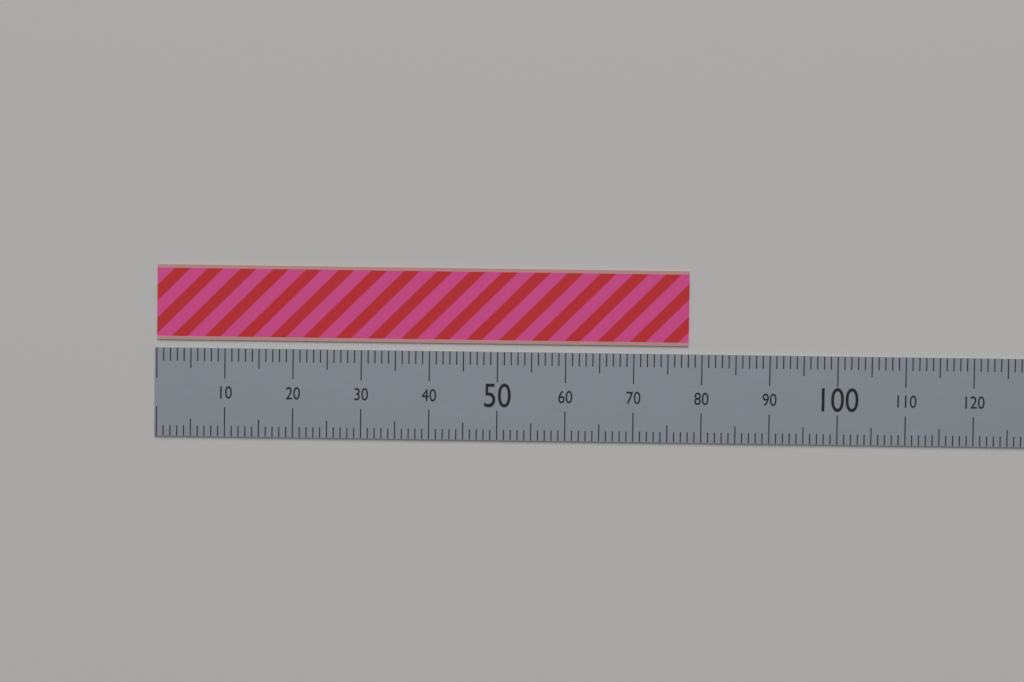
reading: 78 (no unit)
